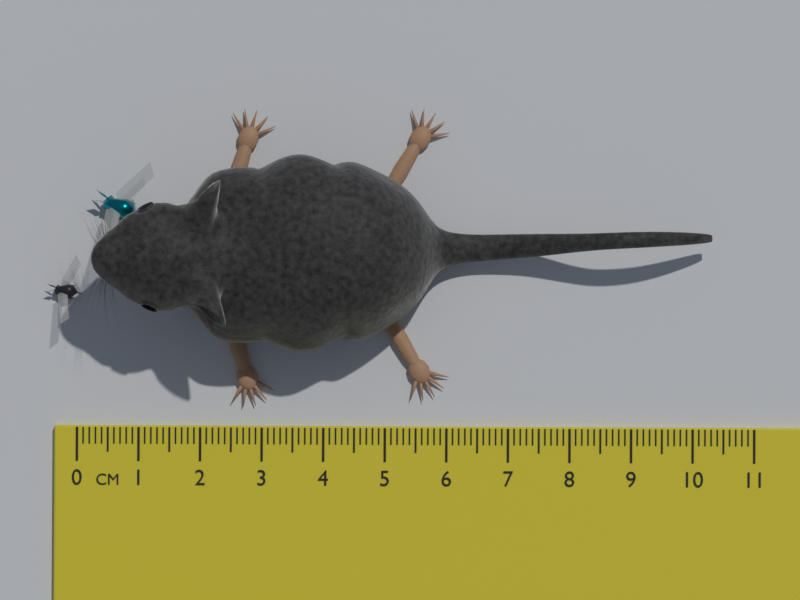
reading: 10.3 cm
